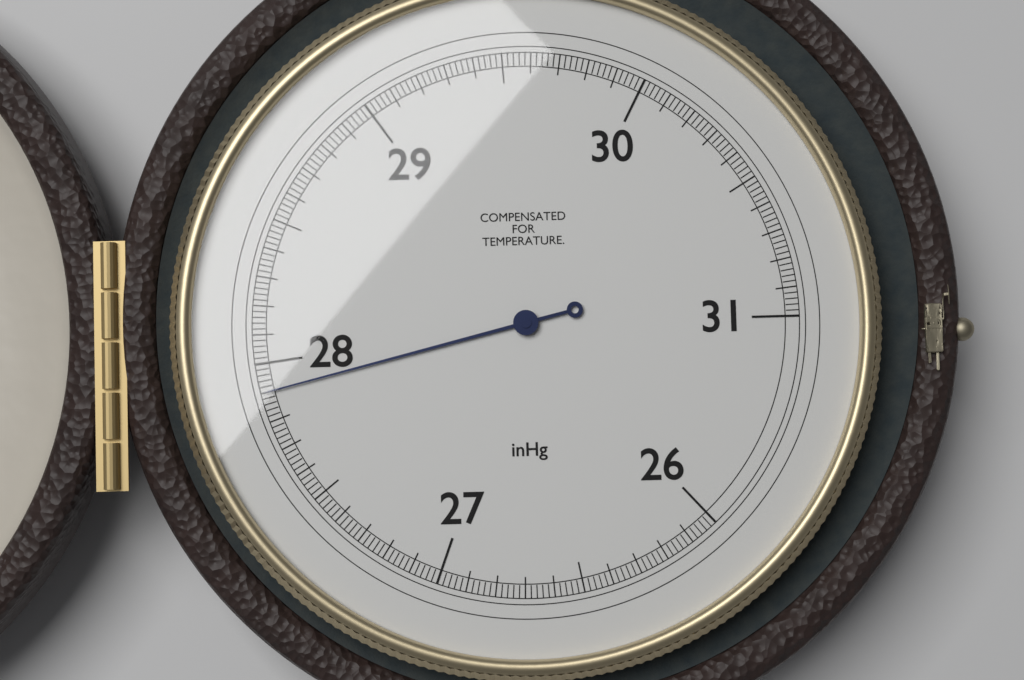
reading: 27.90 inHg
